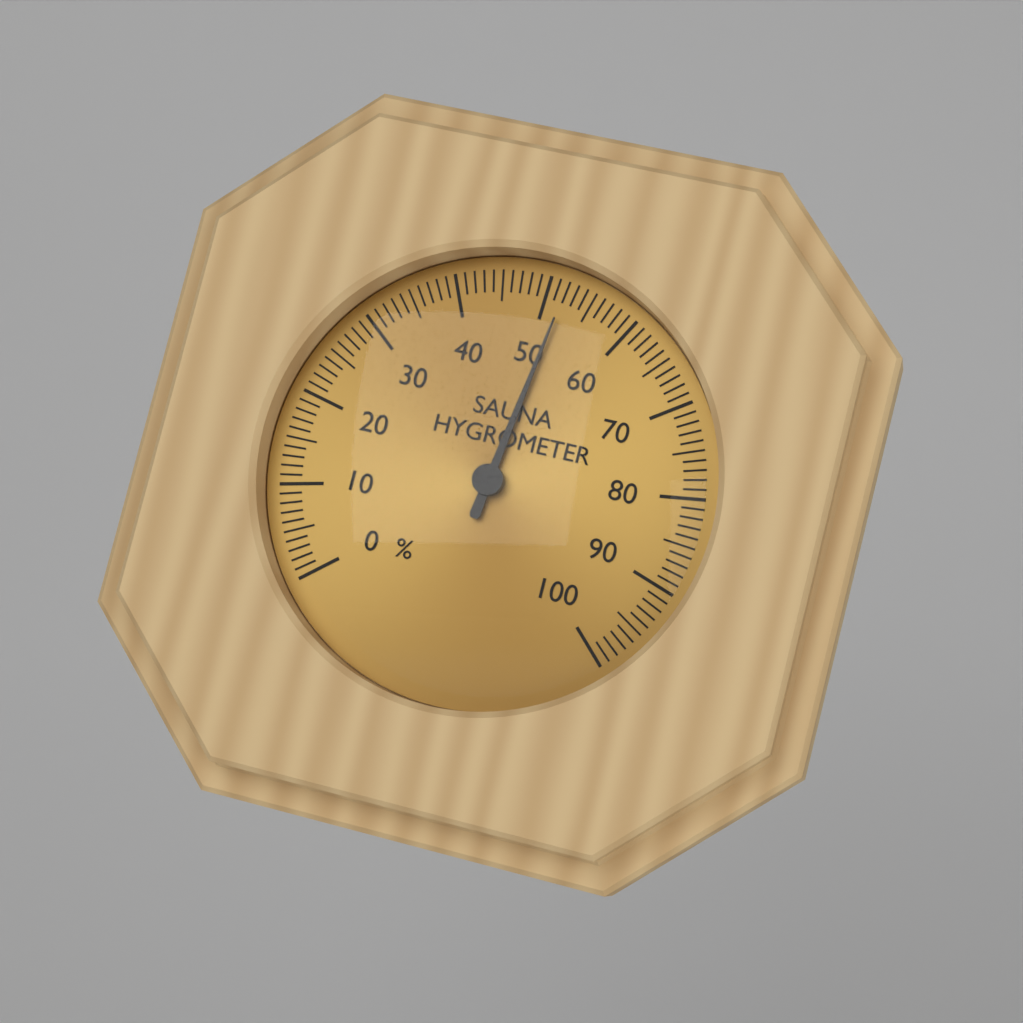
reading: 52 %
